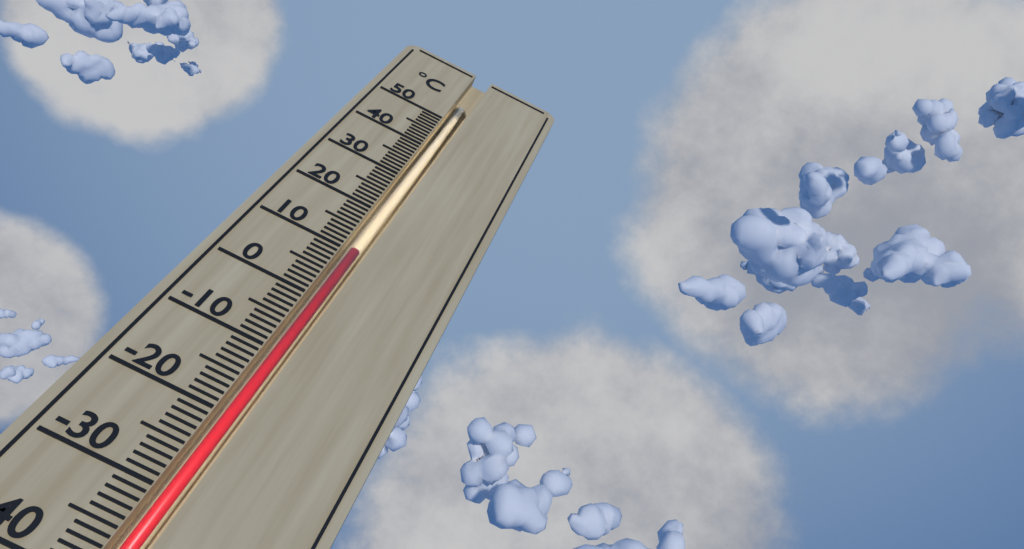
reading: 11 °C
